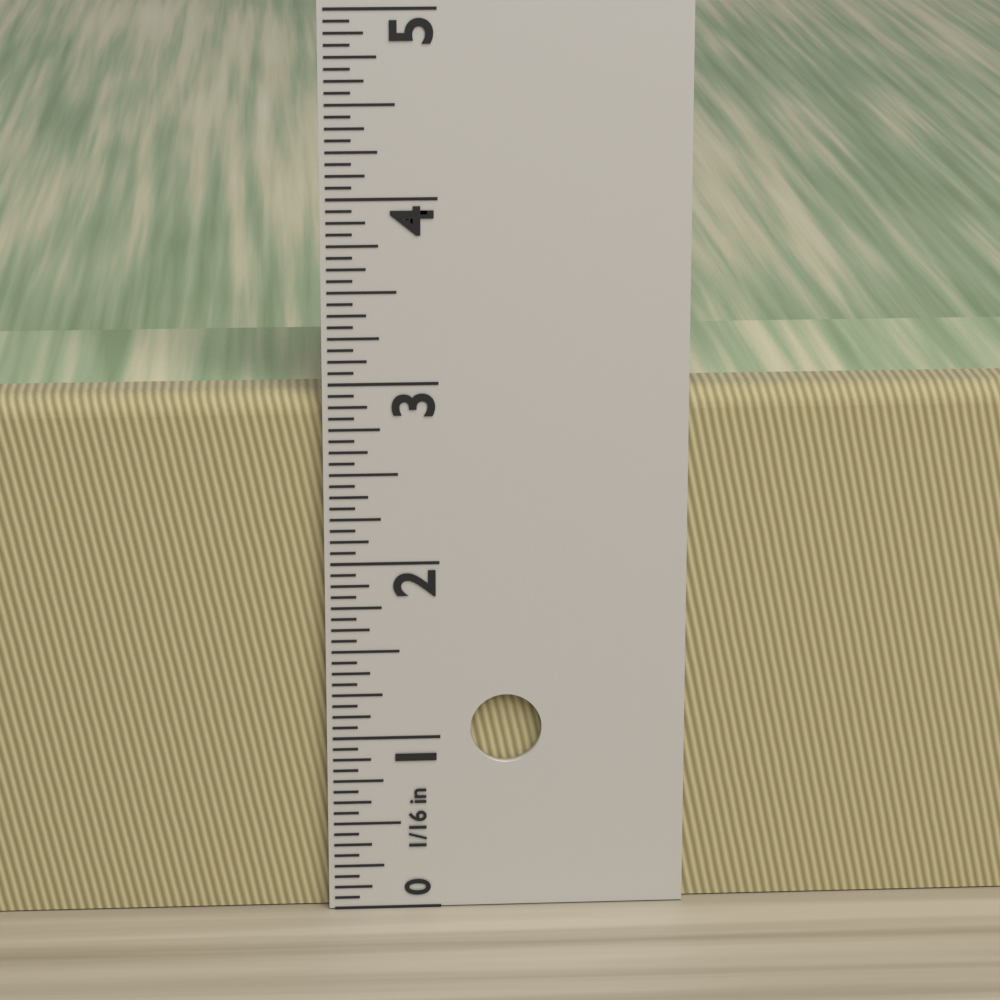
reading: 2.9375 in
